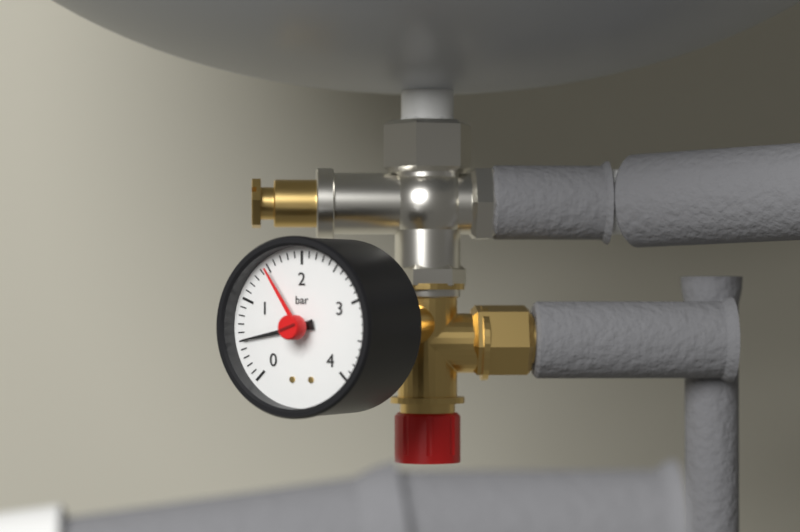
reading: 0.5 bar
